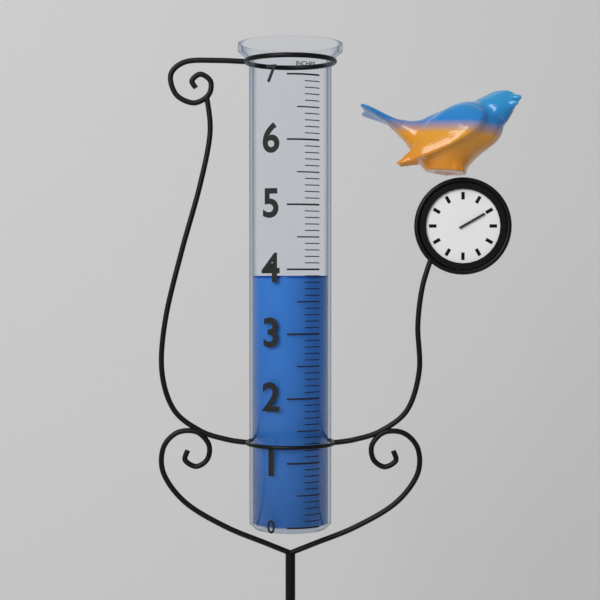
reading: 3.9 in
